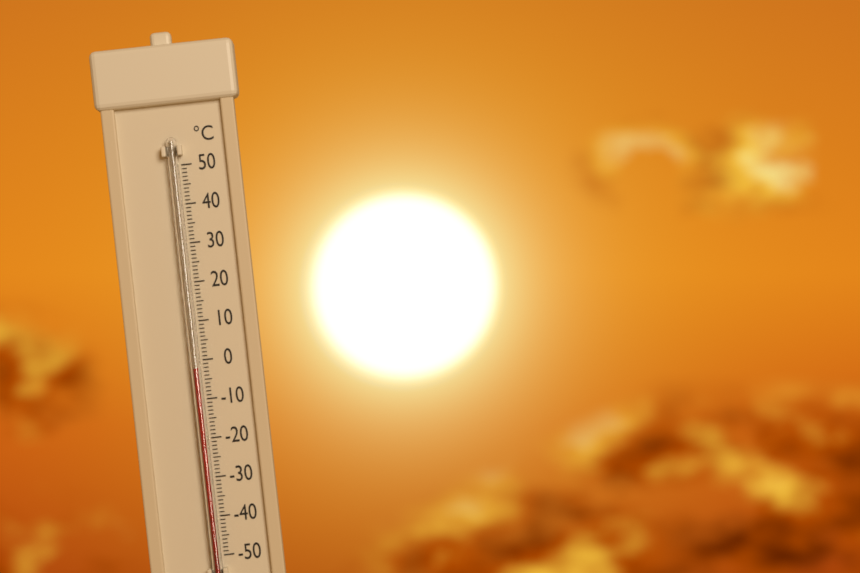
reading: -2 °C
